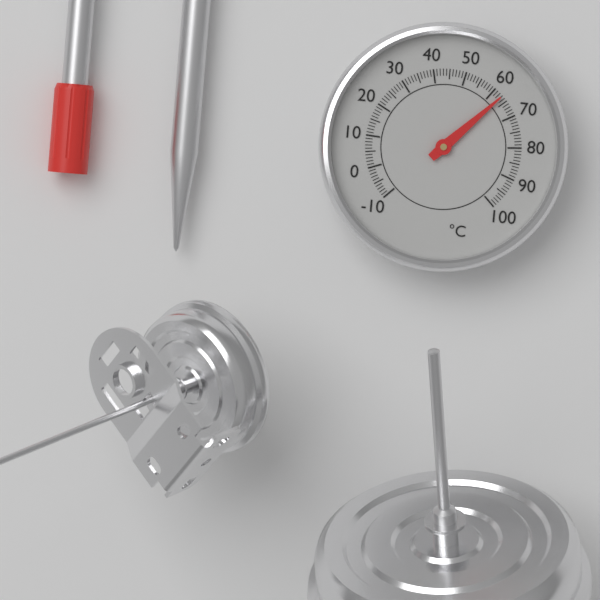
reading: 63 °C
